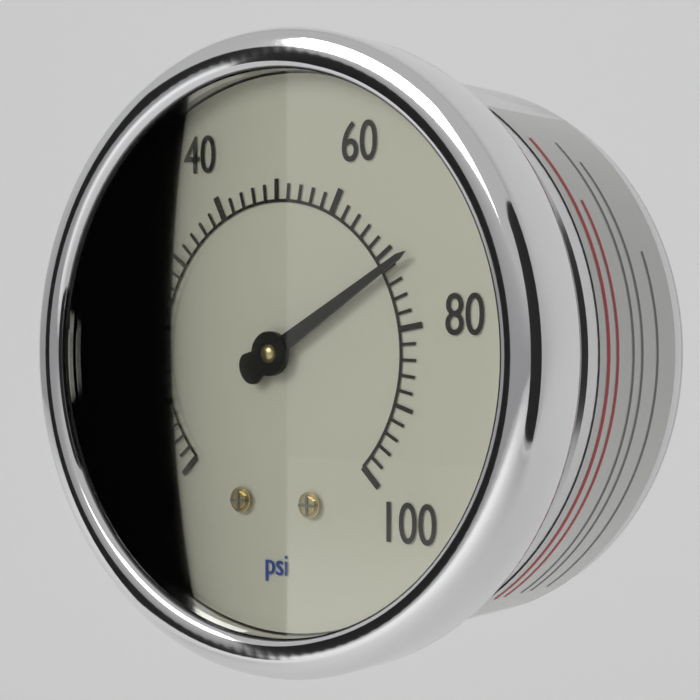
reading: 72 psi
